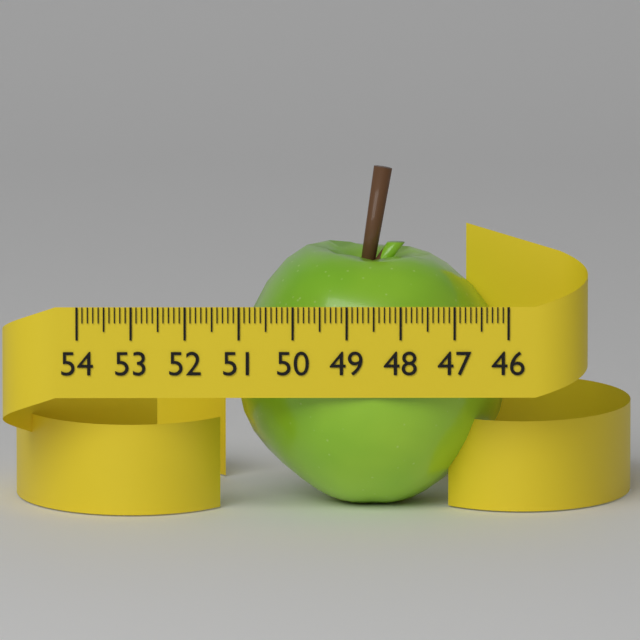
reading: 51.0 (no unit)
